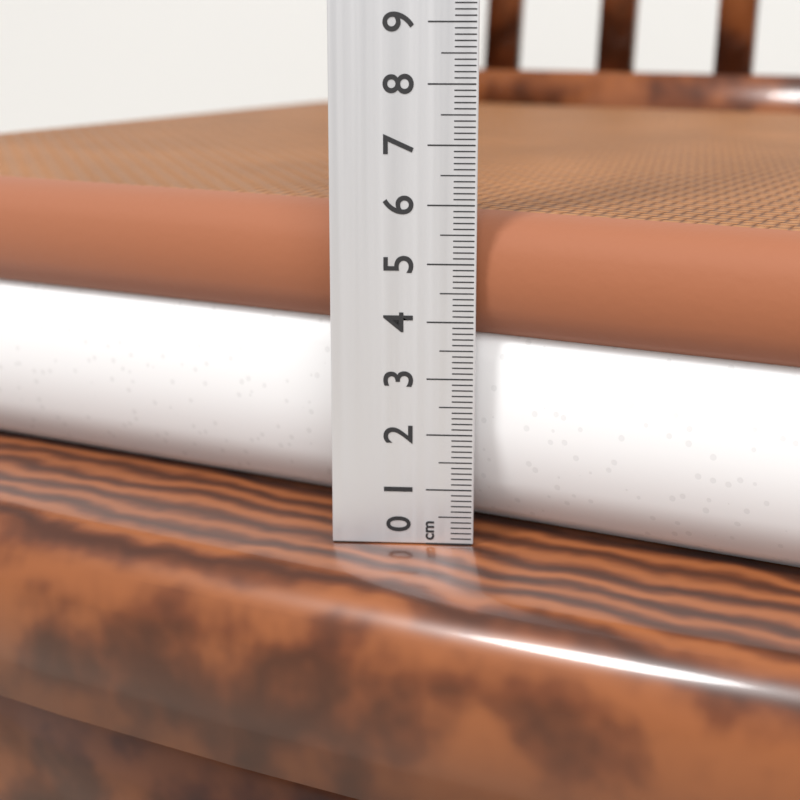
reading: 5.8 cm
